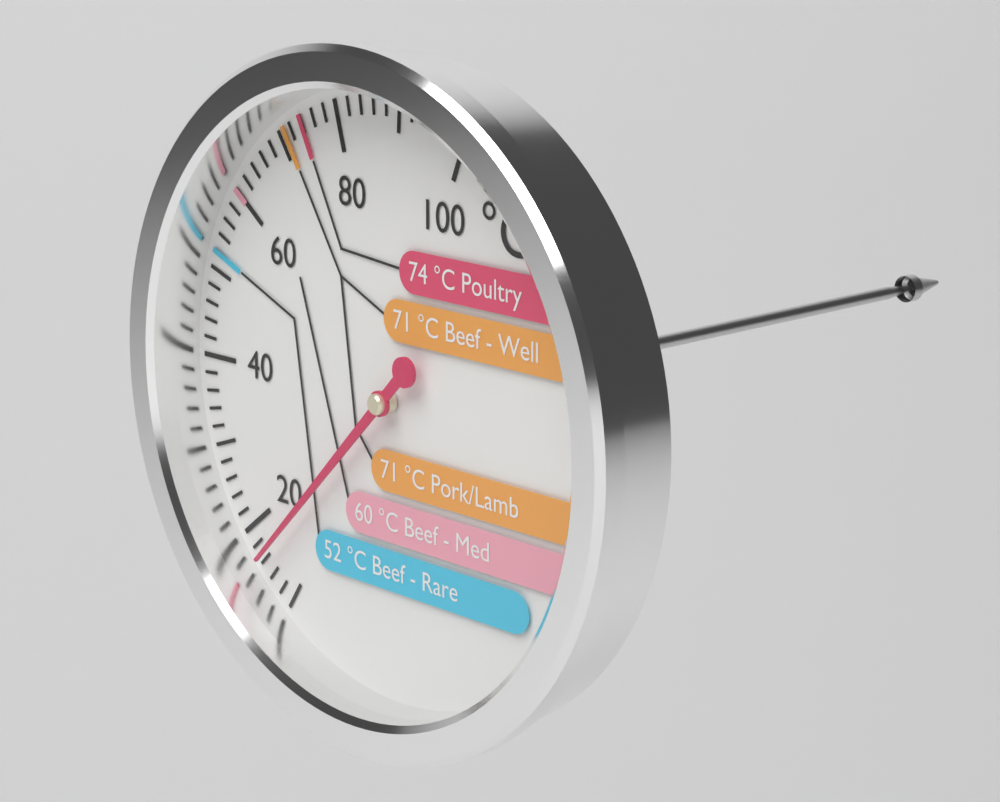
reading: 16 °C
